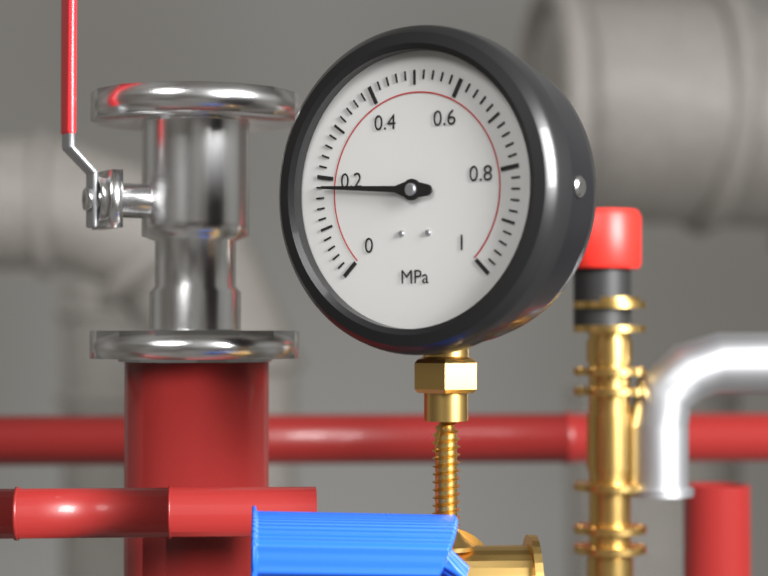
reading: 0.18 MPa
